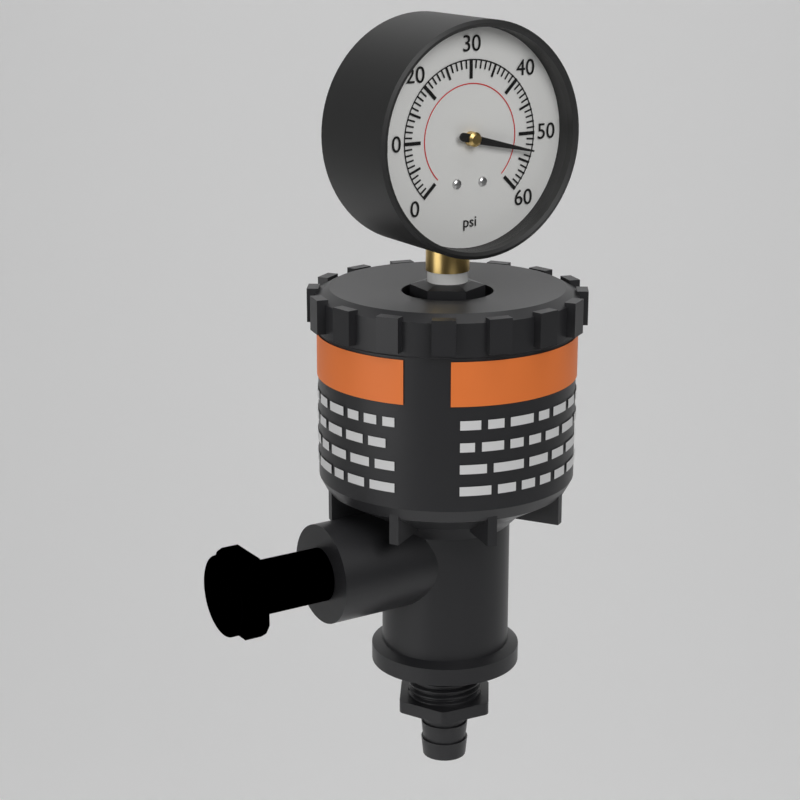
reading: 53 psi
